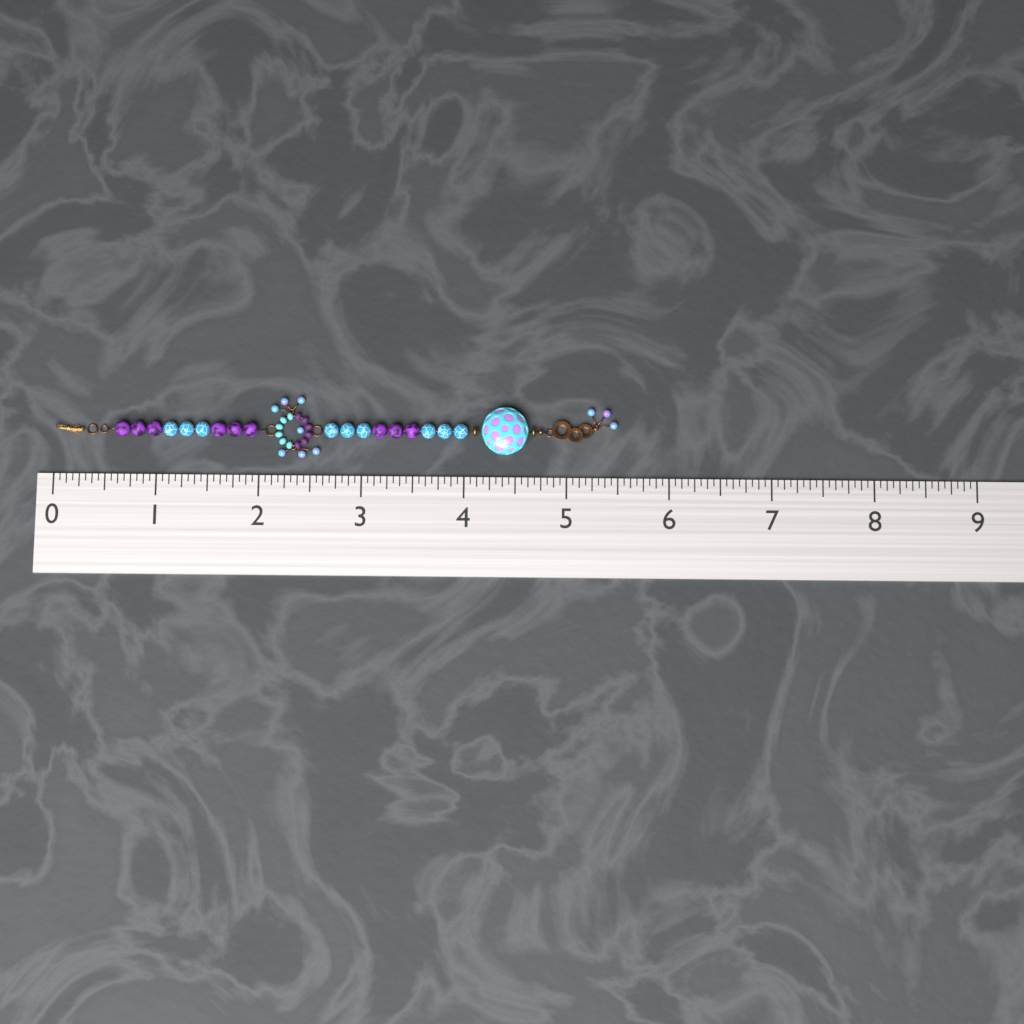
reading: 5.5000 (no unit)
